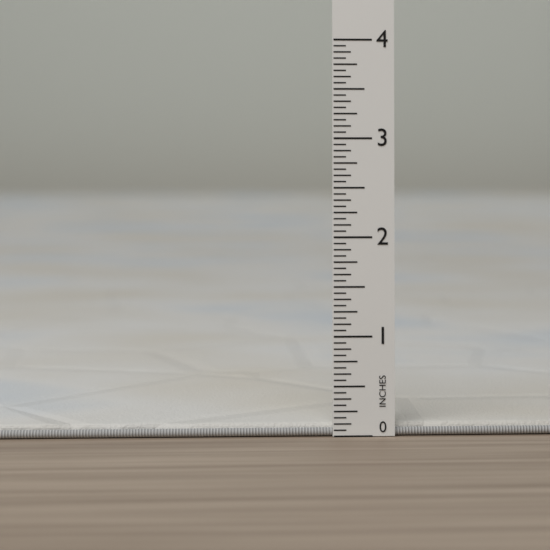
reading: 0.1250 in
